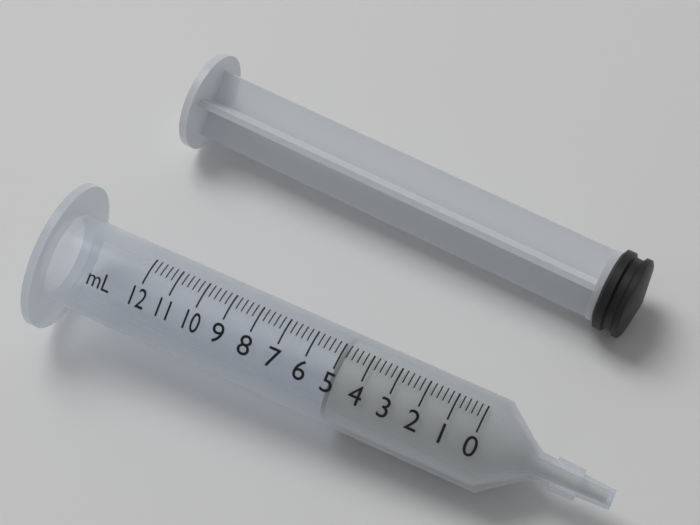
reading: 5.0 ml
